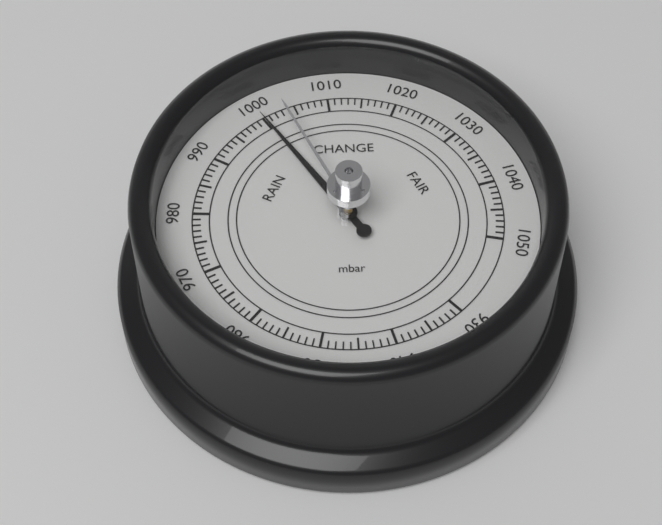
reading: 1000 mbar
